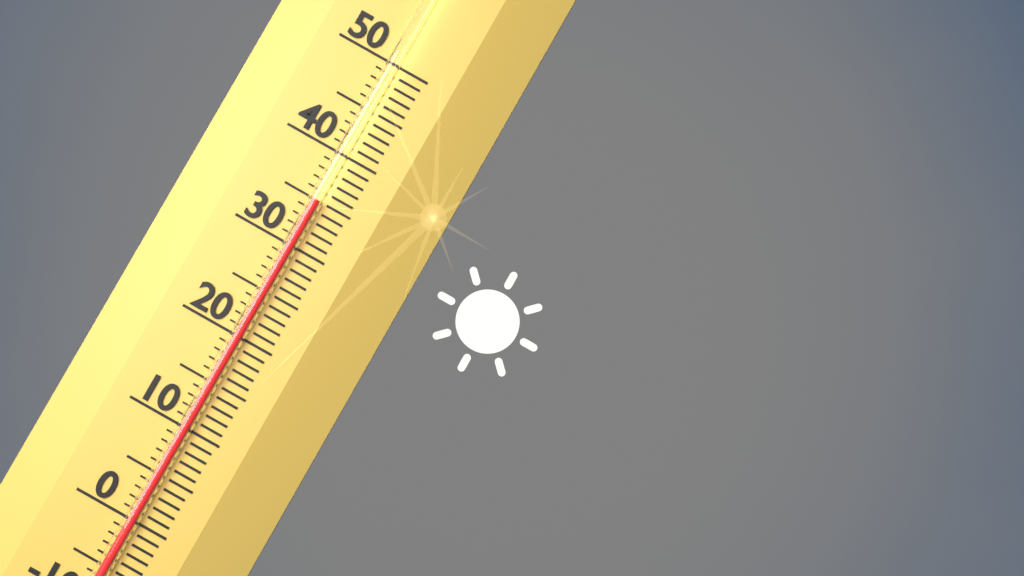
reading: 35 (no unit)
